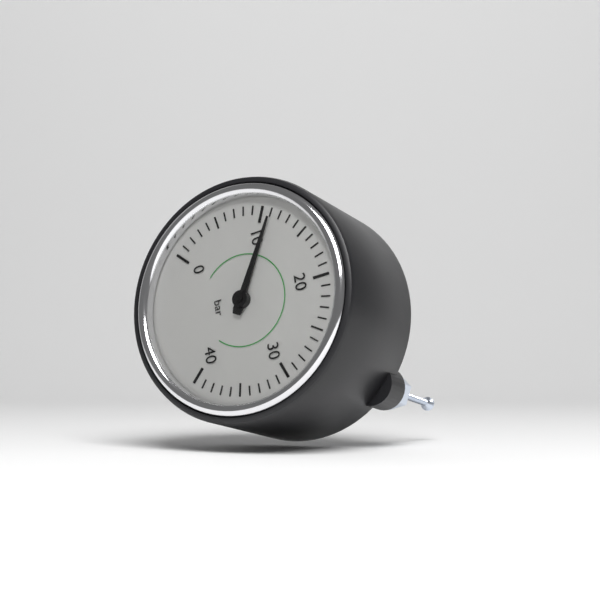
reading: 11 bar
